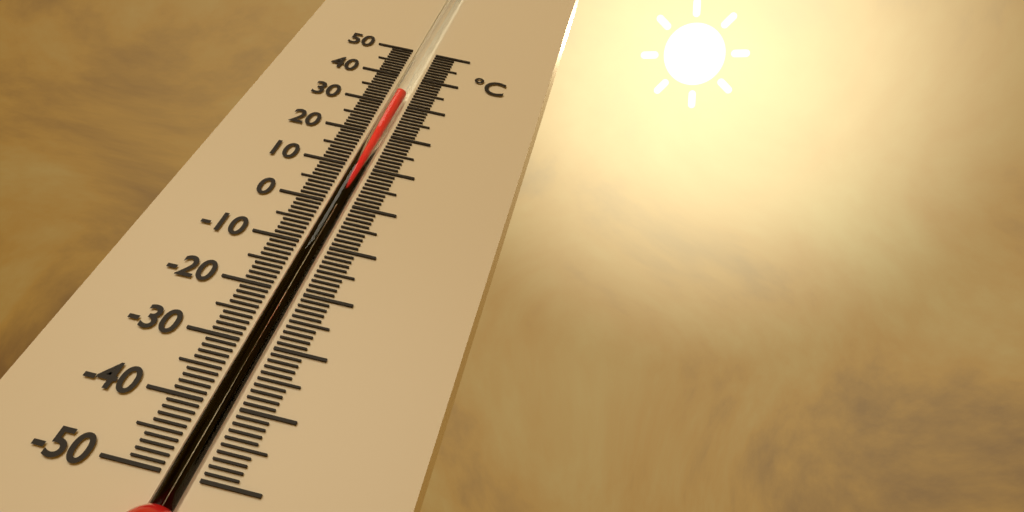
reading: 34 °C
